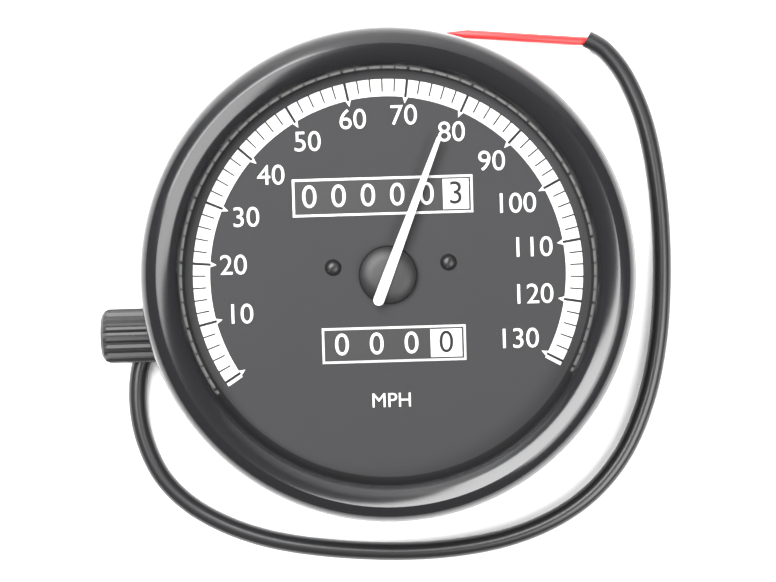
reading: 78 MPH
